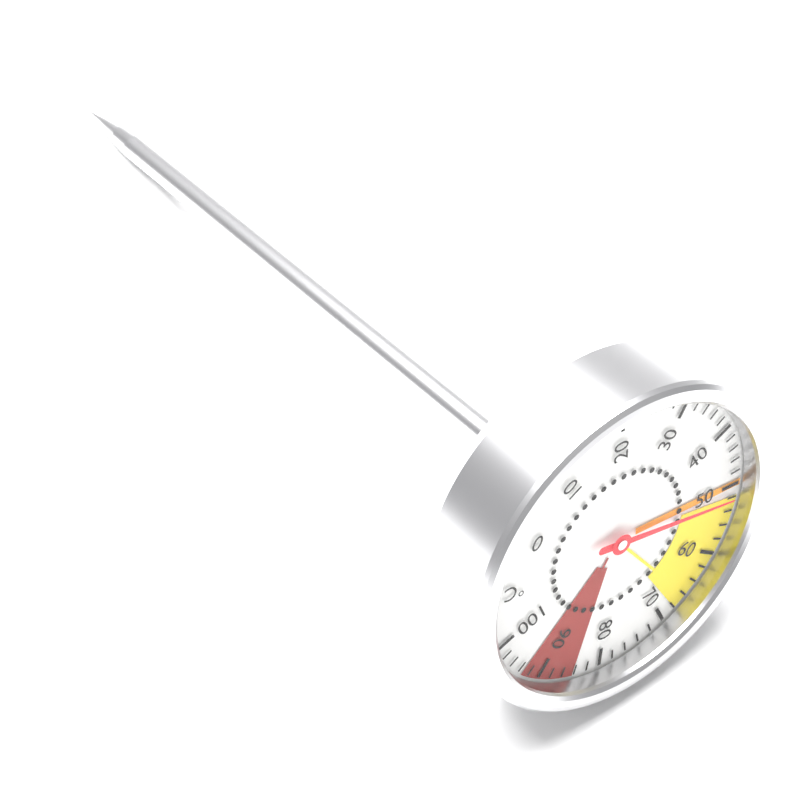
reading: 52 °C
